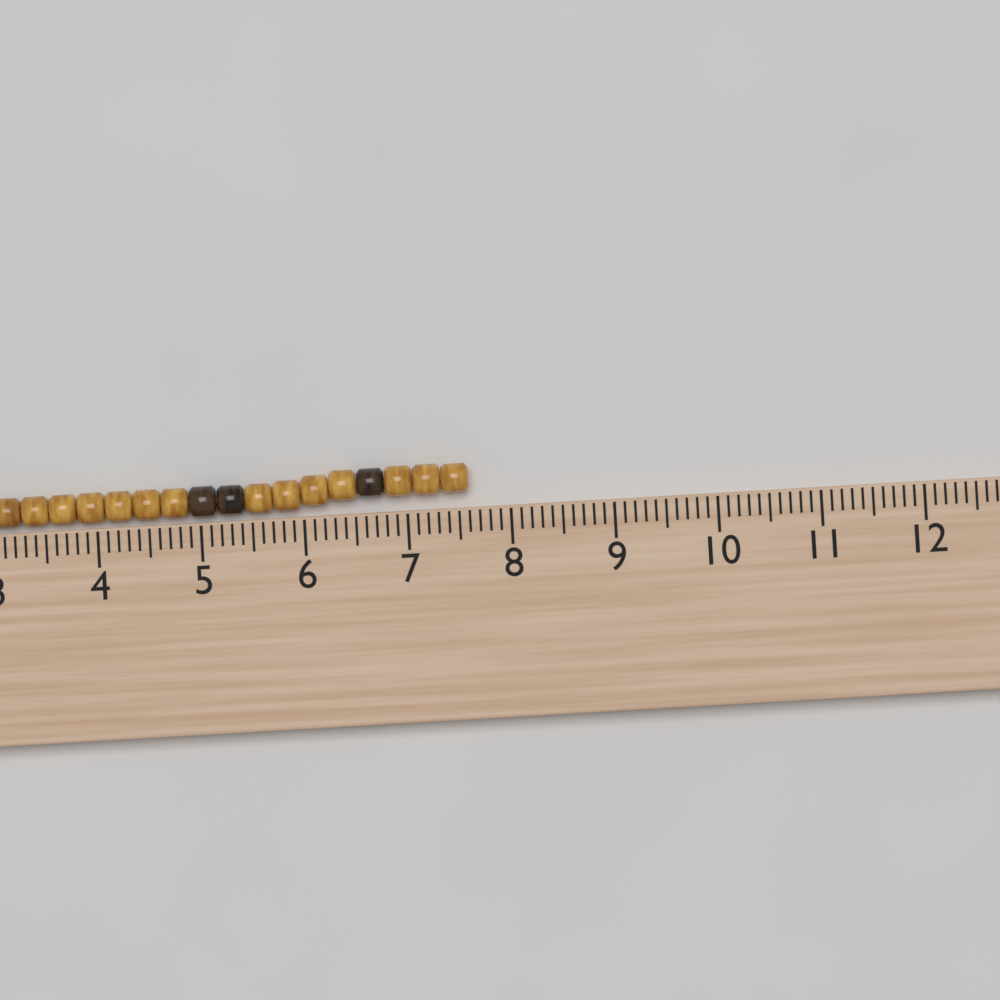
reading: 7.6 cm
